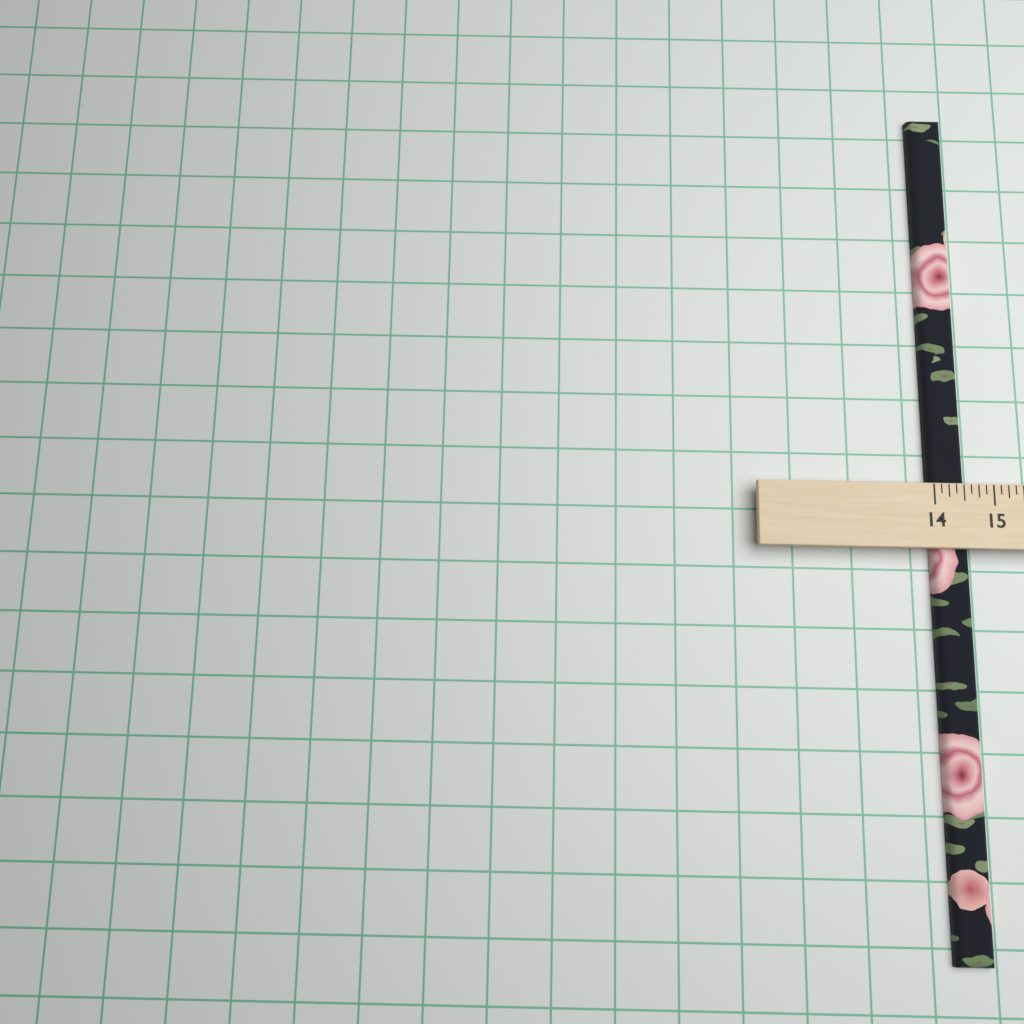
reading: 14.625 (no unit)
